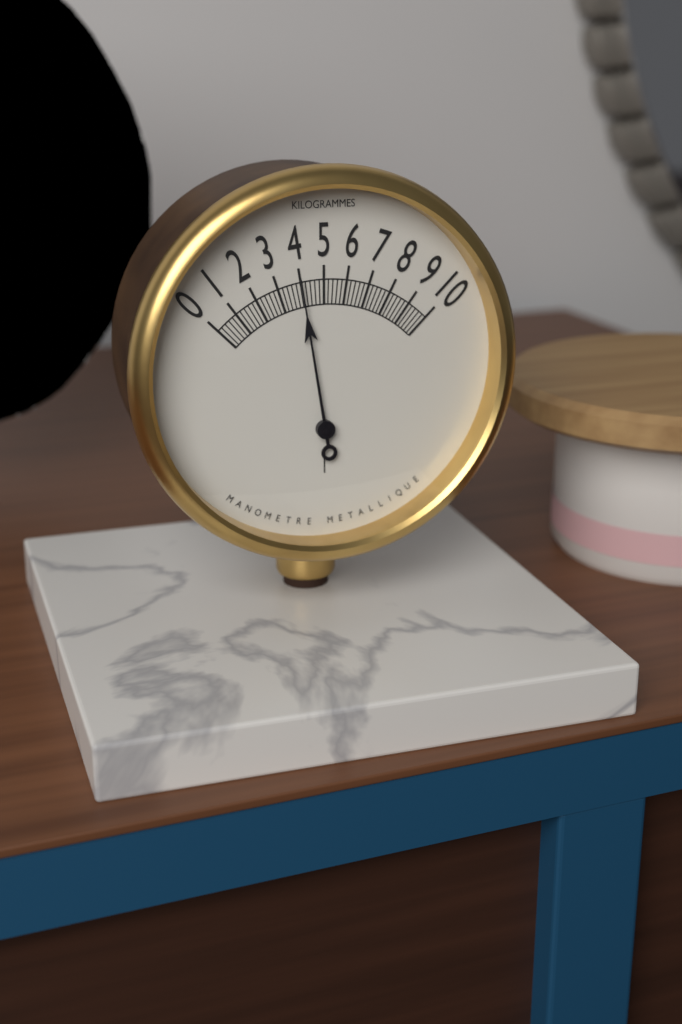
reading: 4.0 kg
